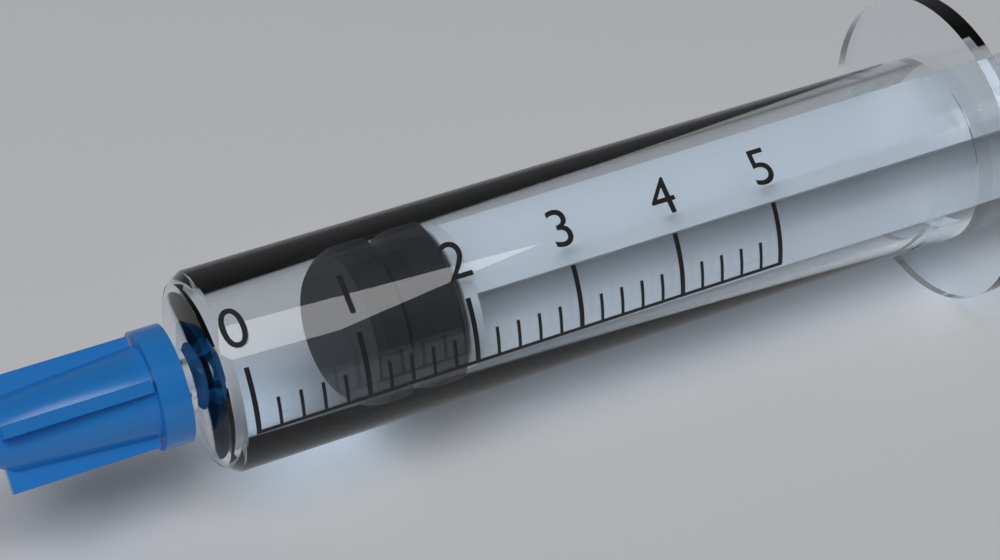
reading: 1.2 (no unit)
